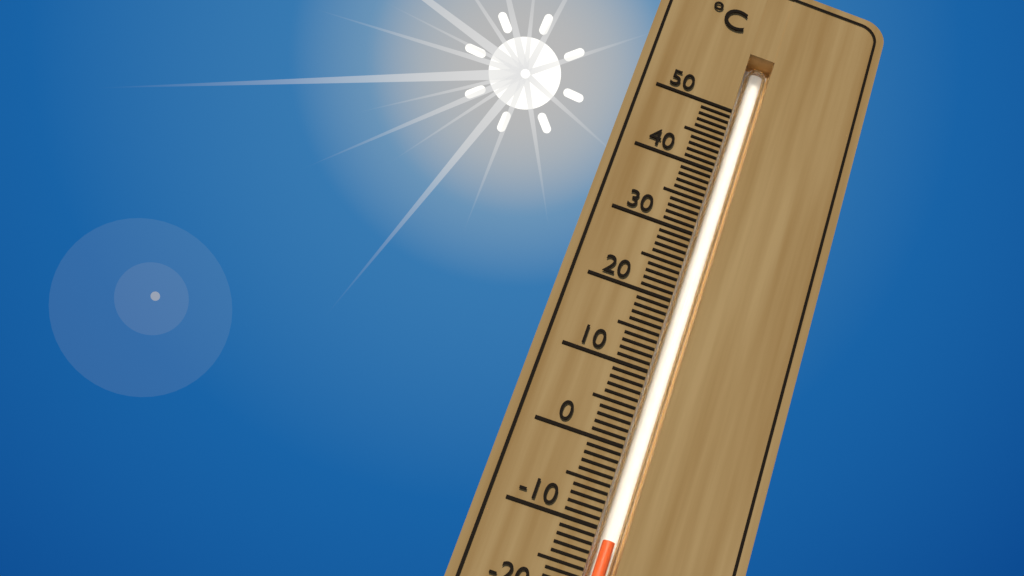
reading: -11 °C
